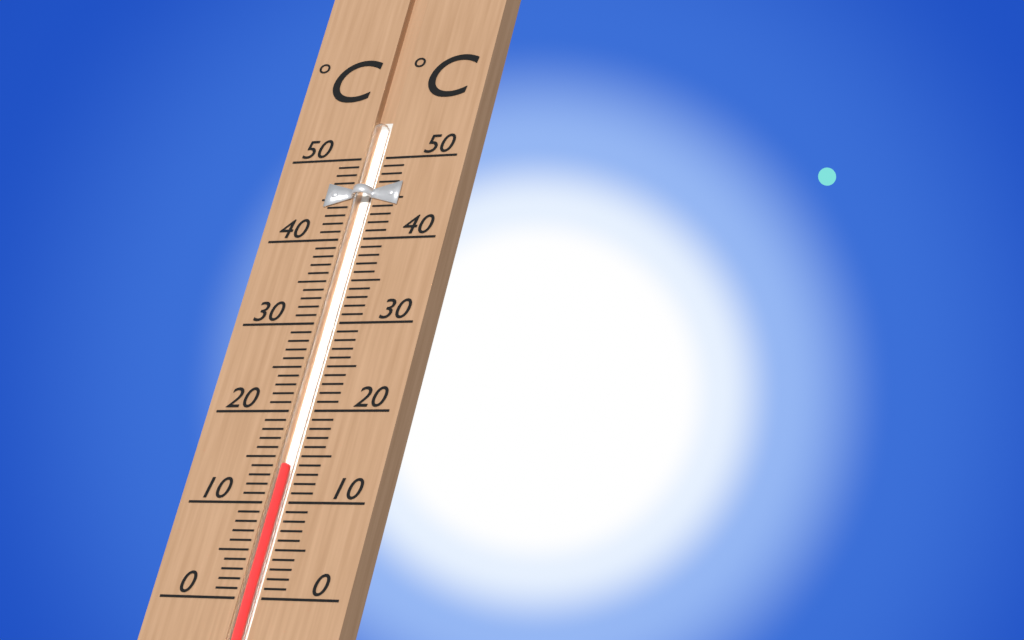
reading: 14 °C
